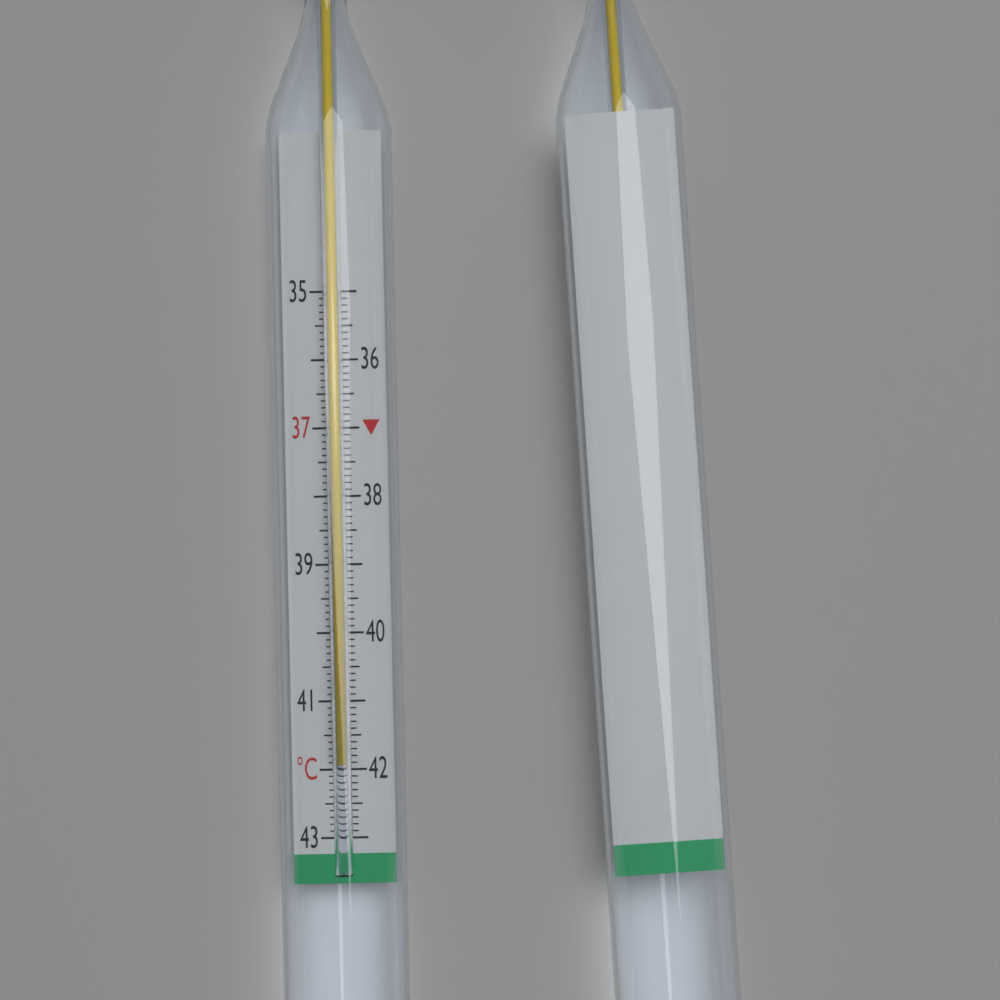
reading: 41.9 °C
